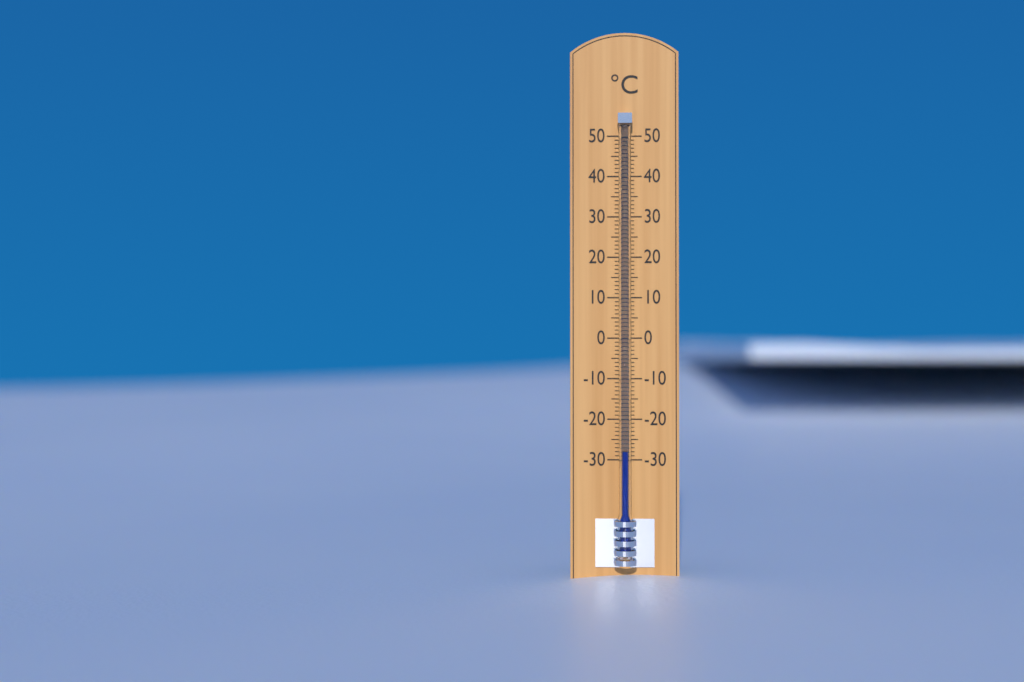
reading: -28 °C
